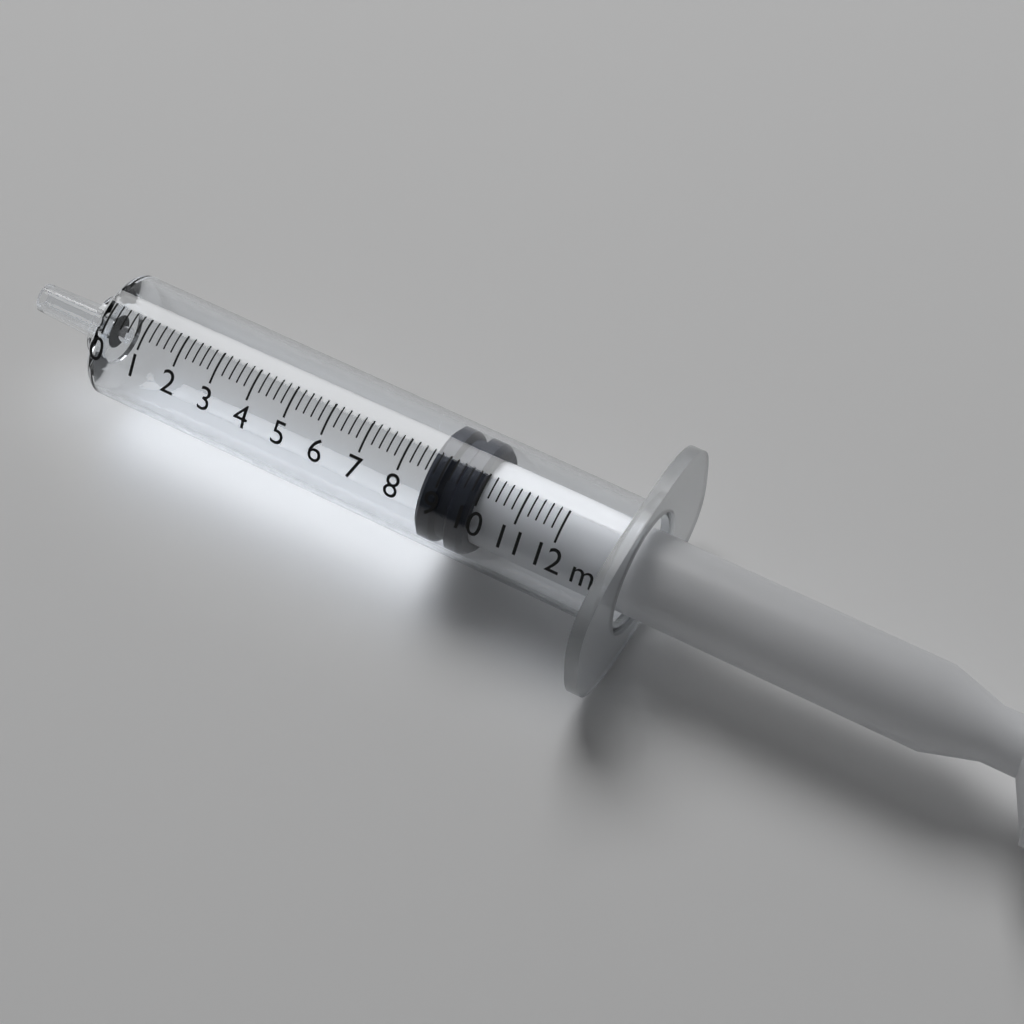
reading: 8.6 ml
